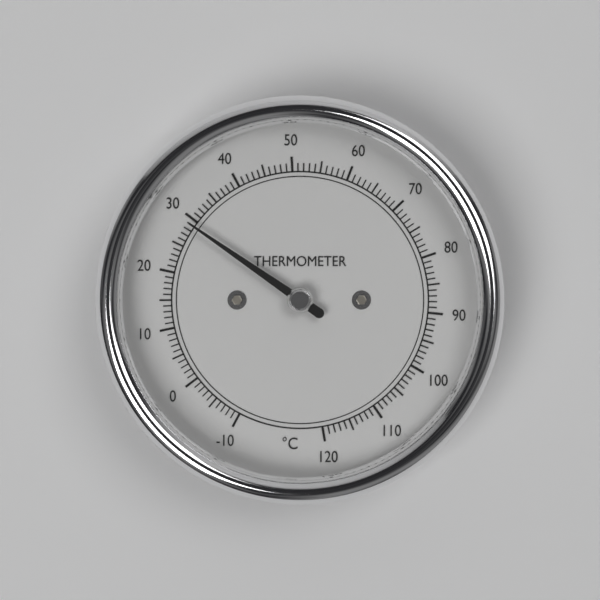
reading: 29 °C
